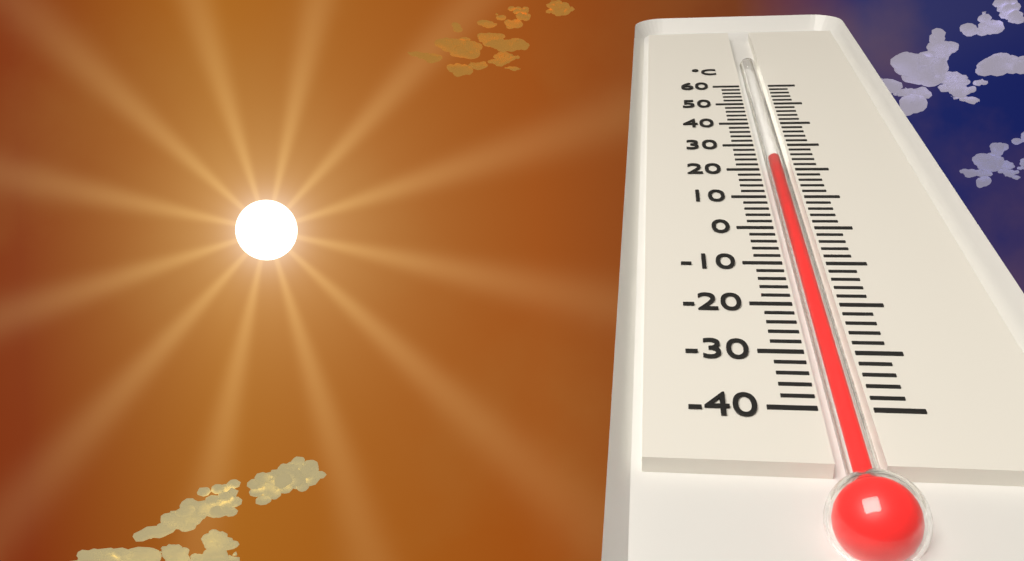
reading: 24 °C
